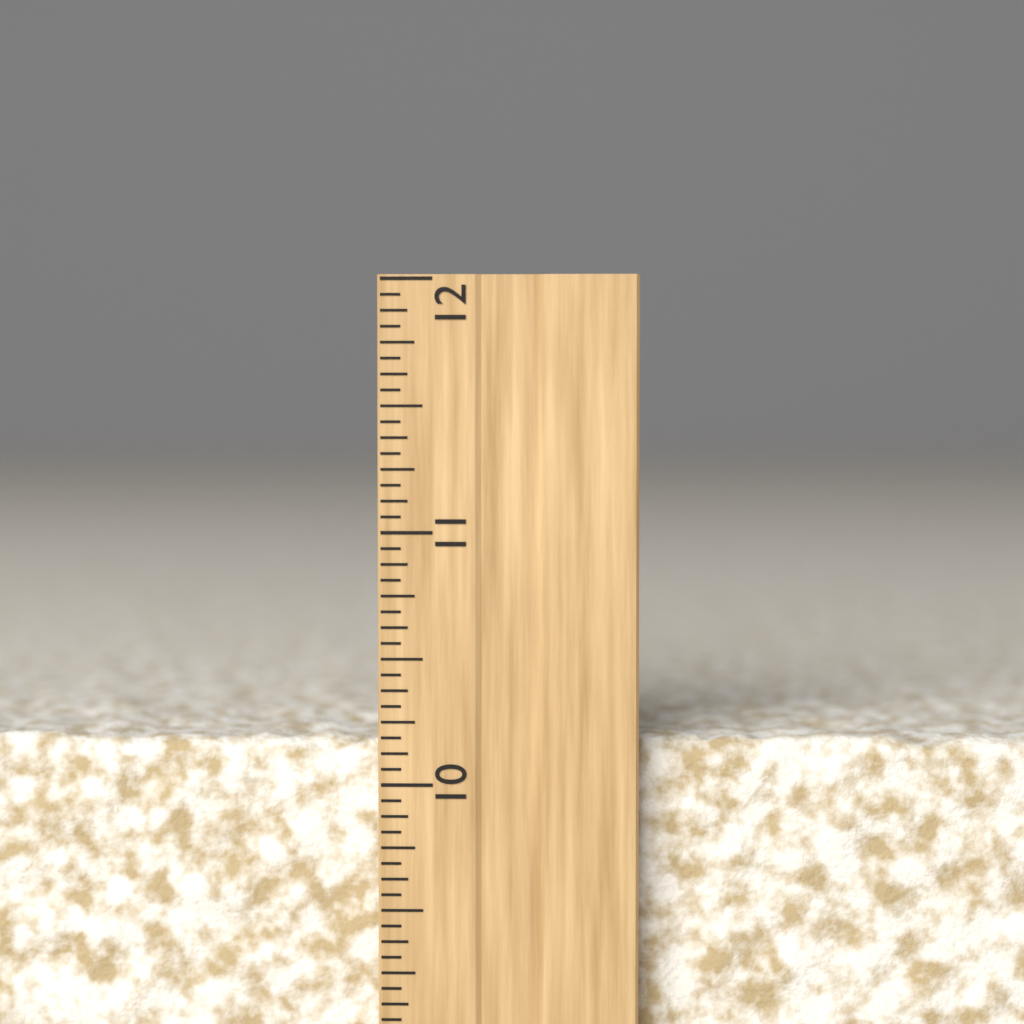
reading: 10.1875 inch
